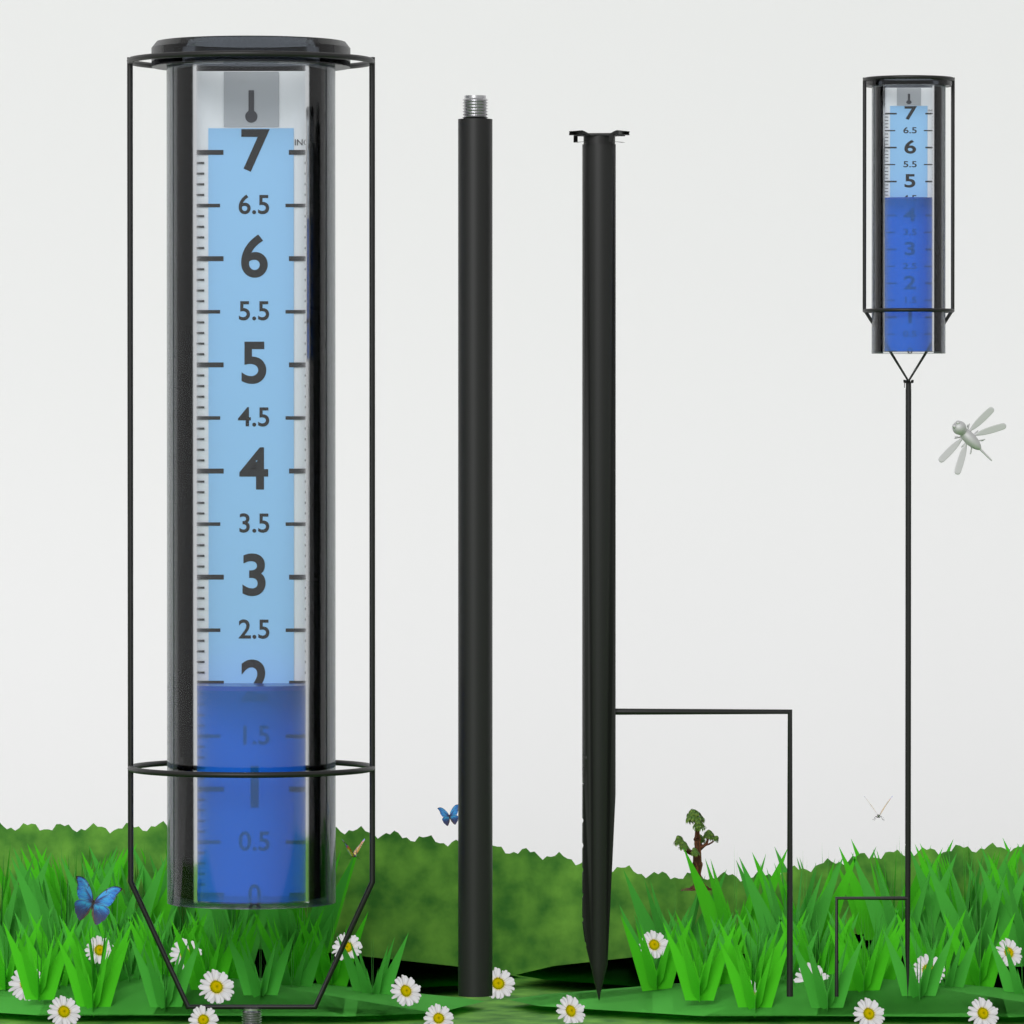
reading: 2.0 in
